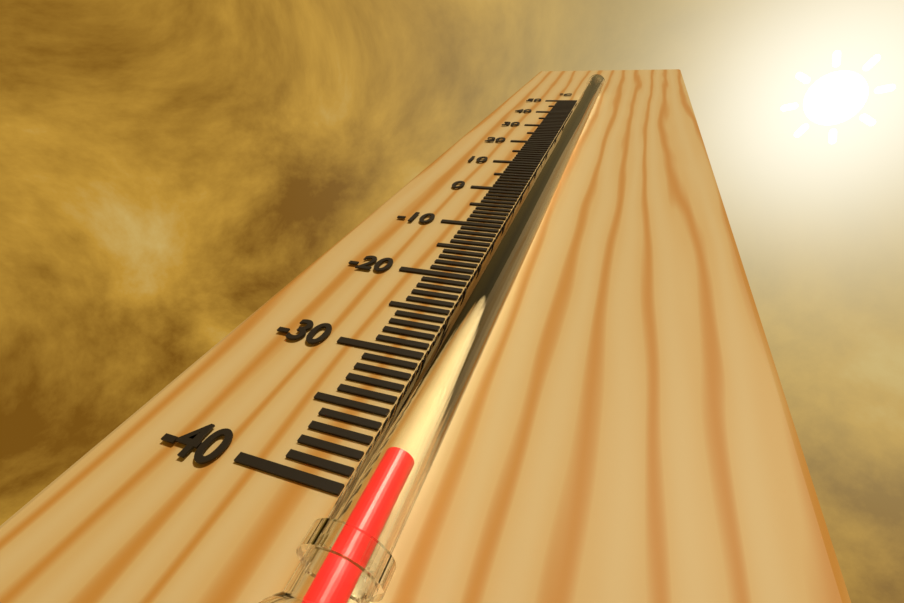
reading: -39 °C
